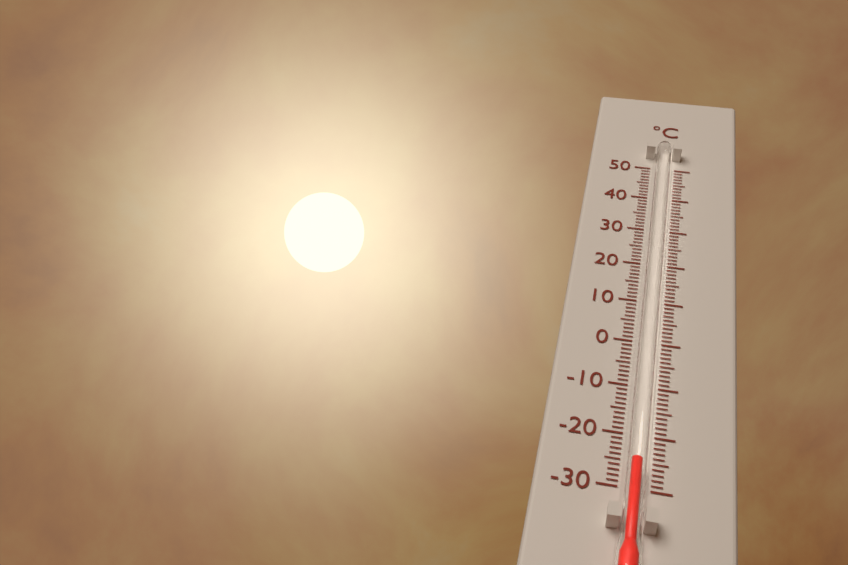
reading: -26 °C
